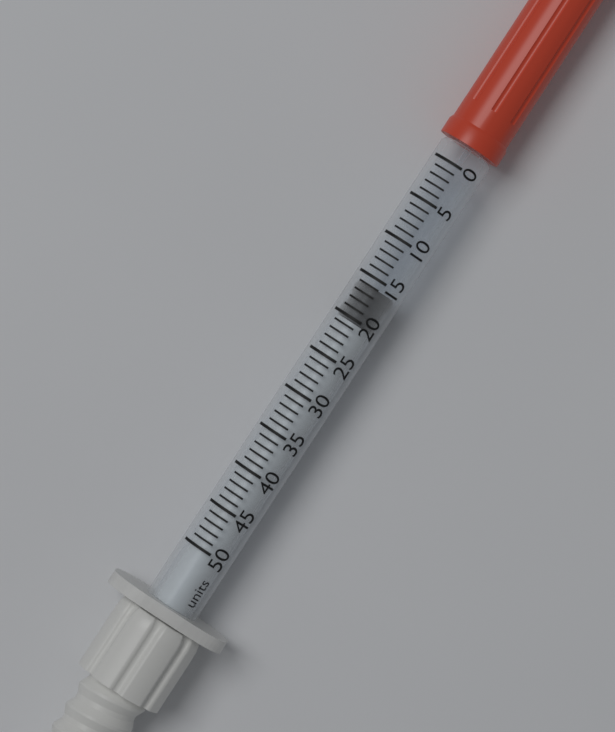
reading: 16 units
